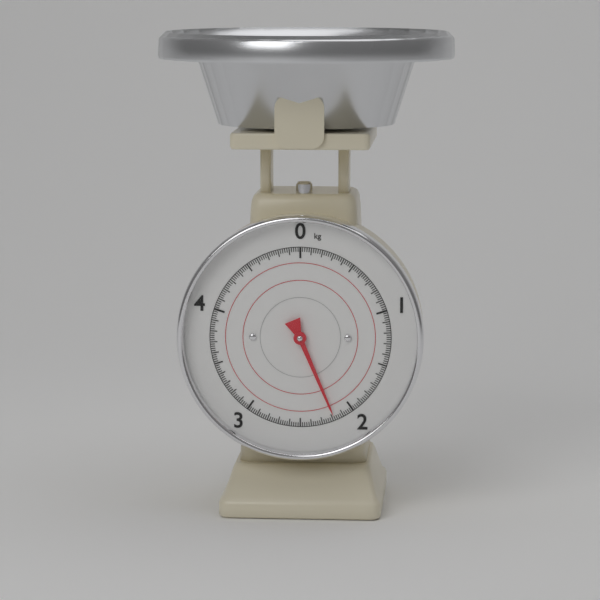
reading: 2.18 kg
